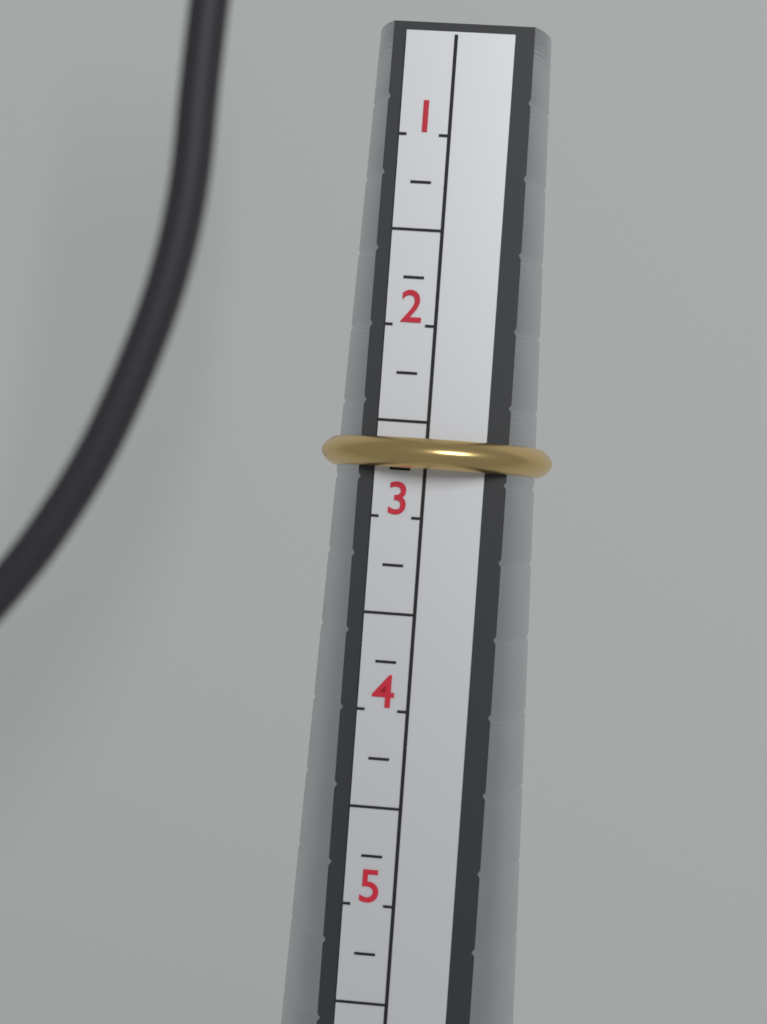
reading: 2.75 (no unit)
